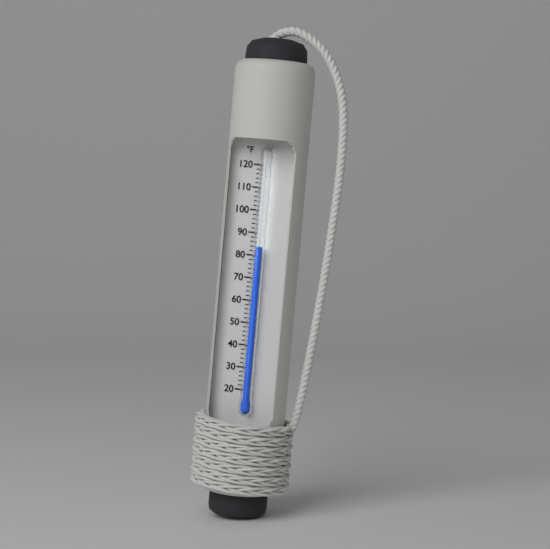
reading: 84 °F
